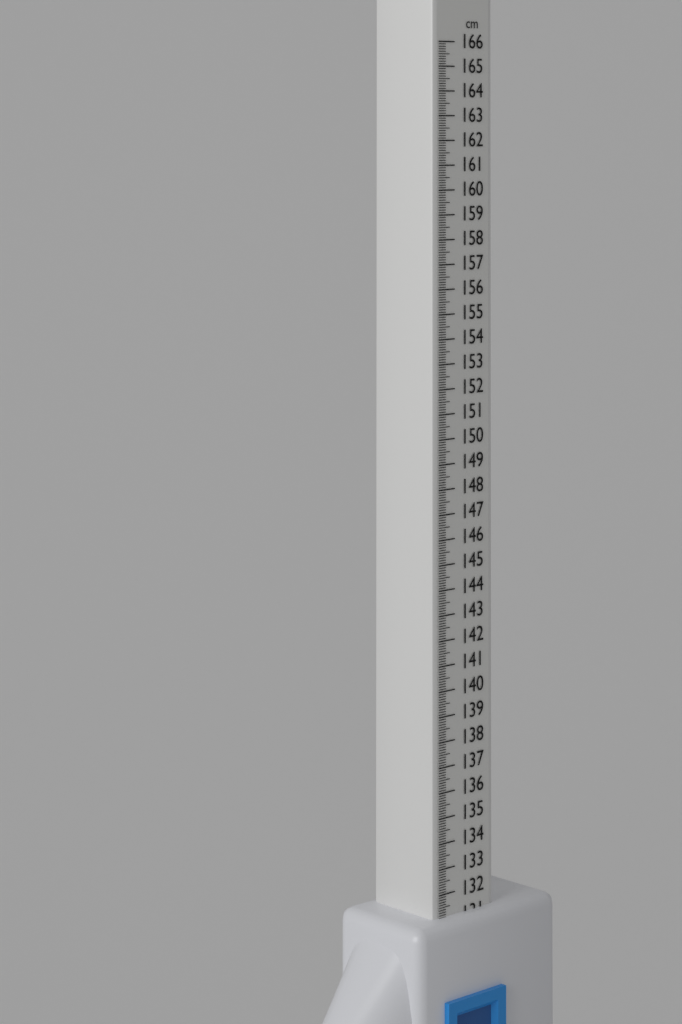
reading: 131.1 cm
